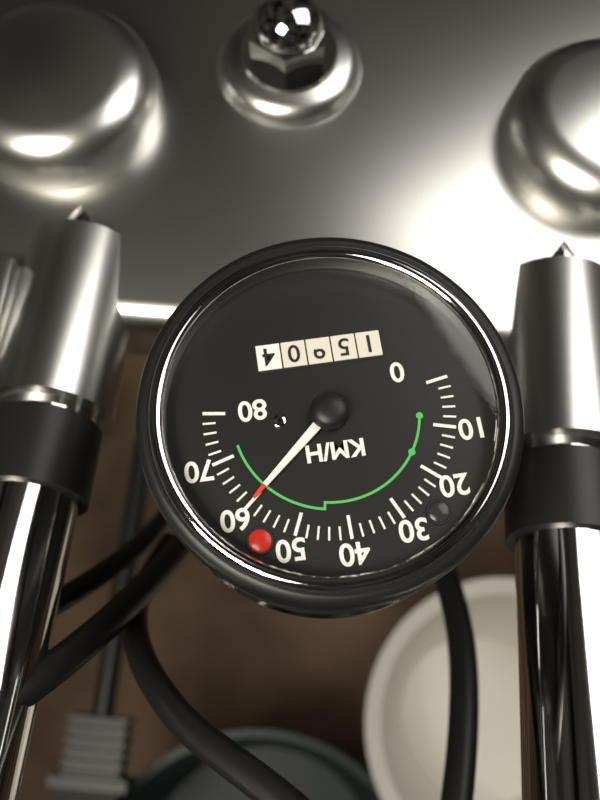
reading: 60 km/h
